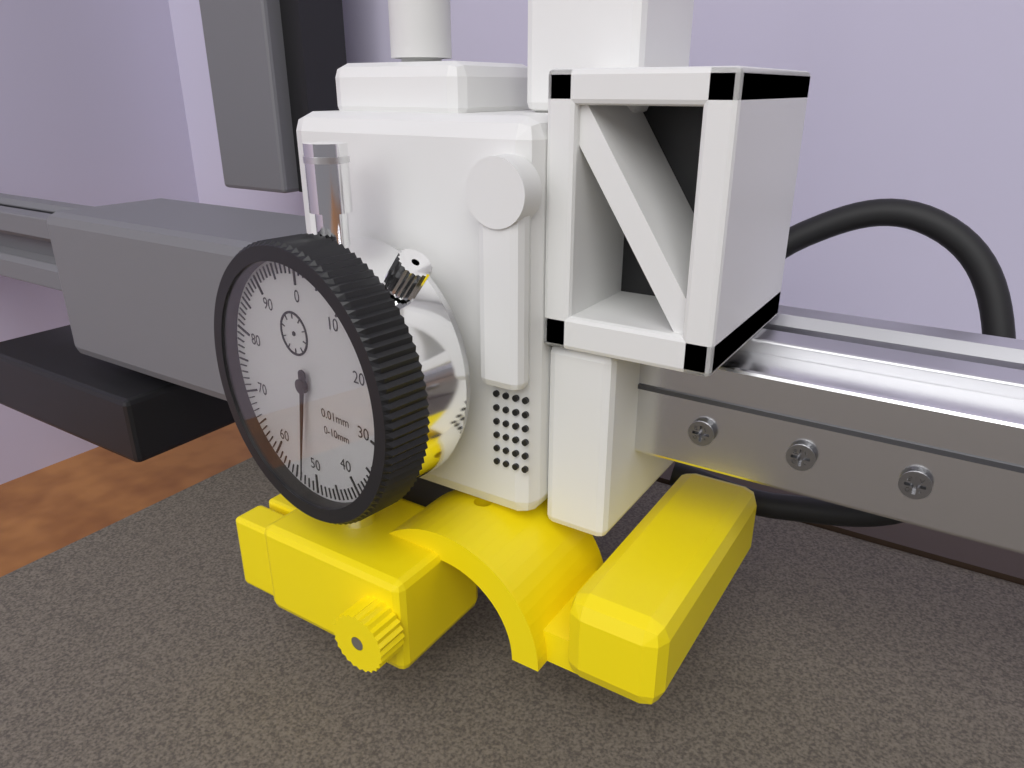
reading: 53 0.01mm
